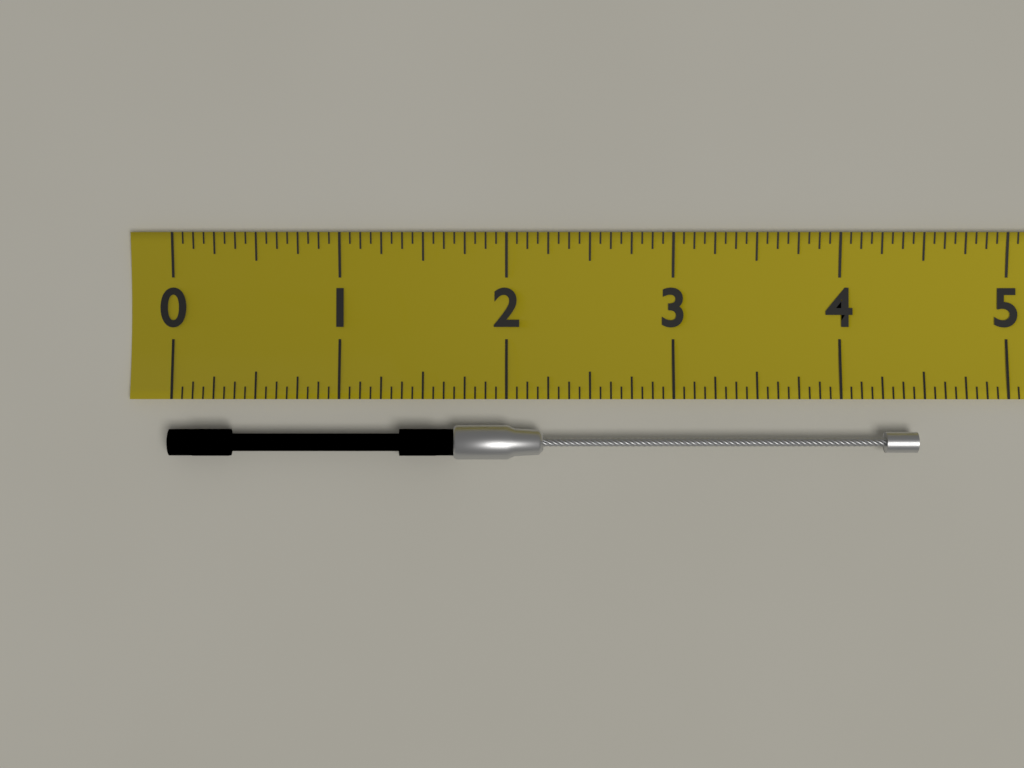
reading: 4.4375 (no unit)
